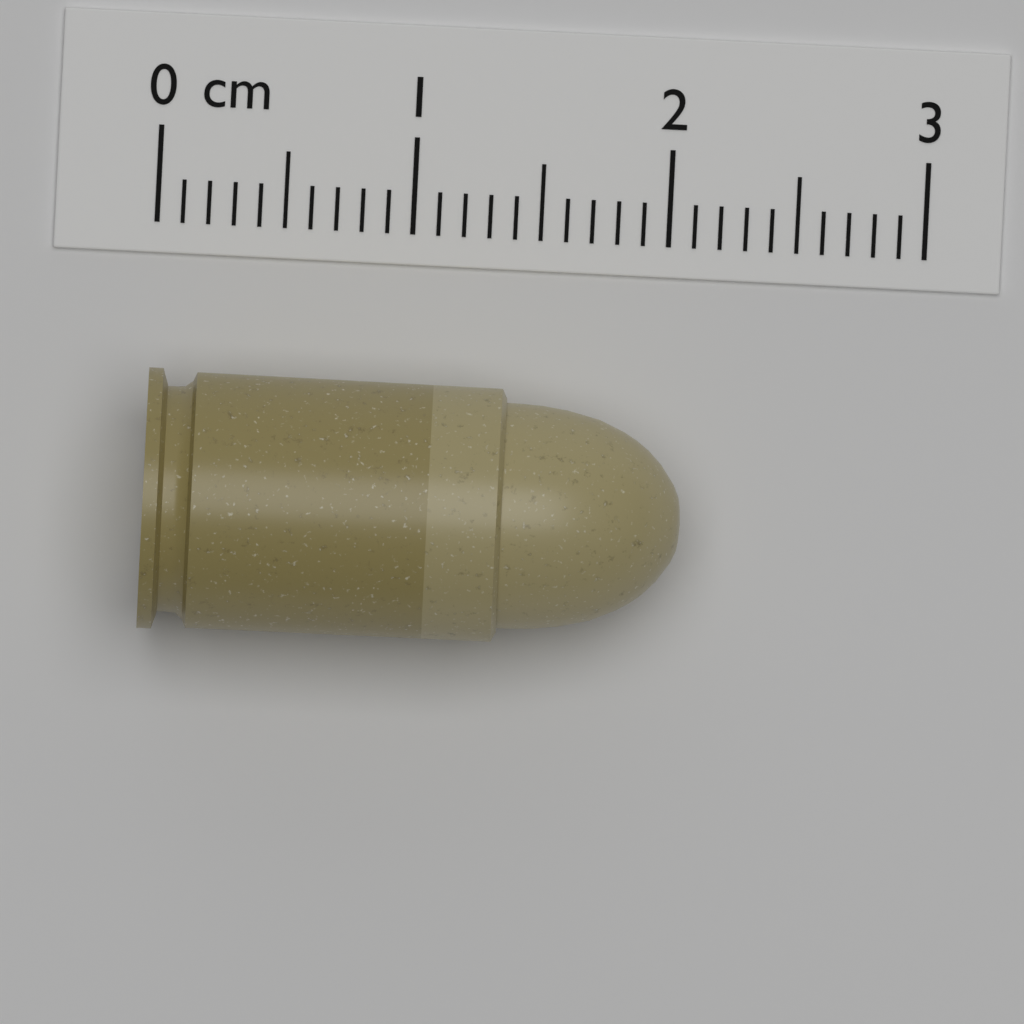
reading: 2.1 cm
